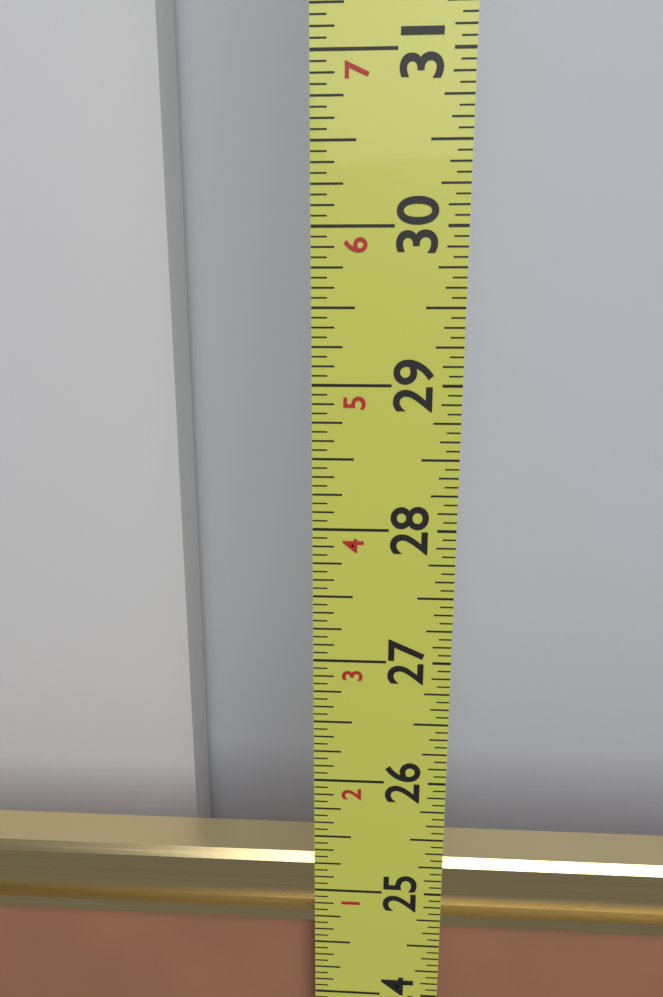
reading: 25.2500 in
